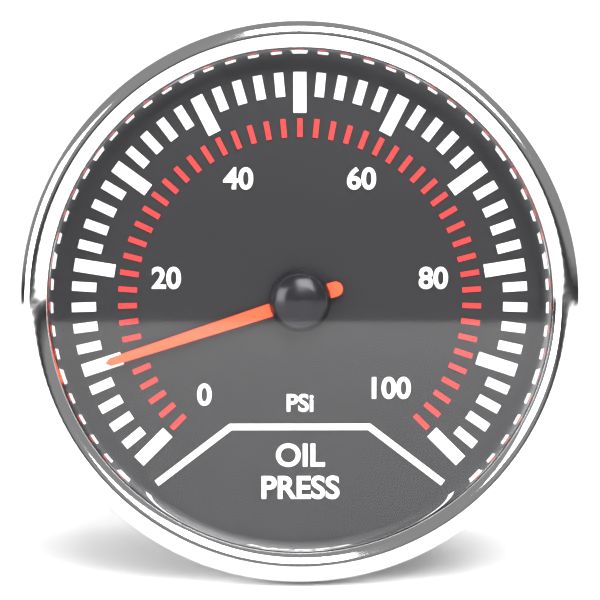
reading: 10 psi
